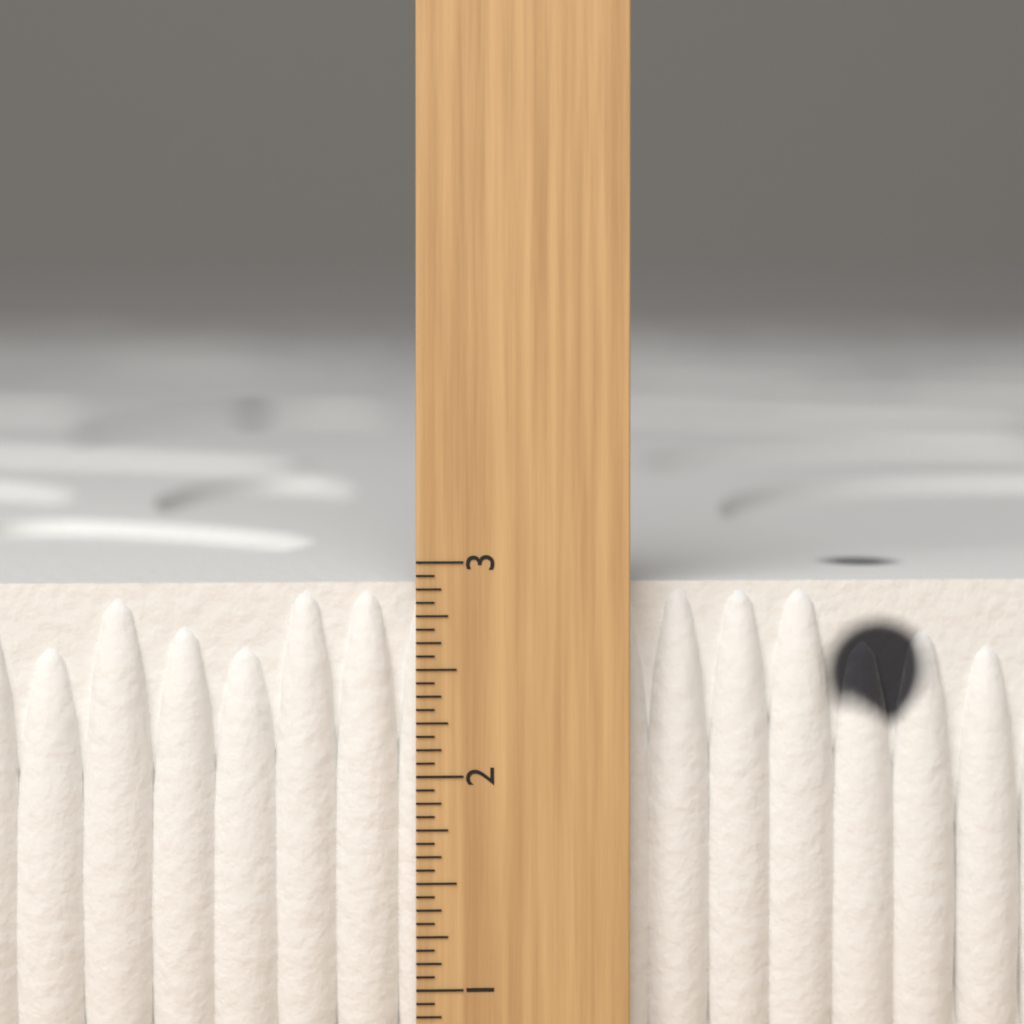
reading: 2.8750 inch
